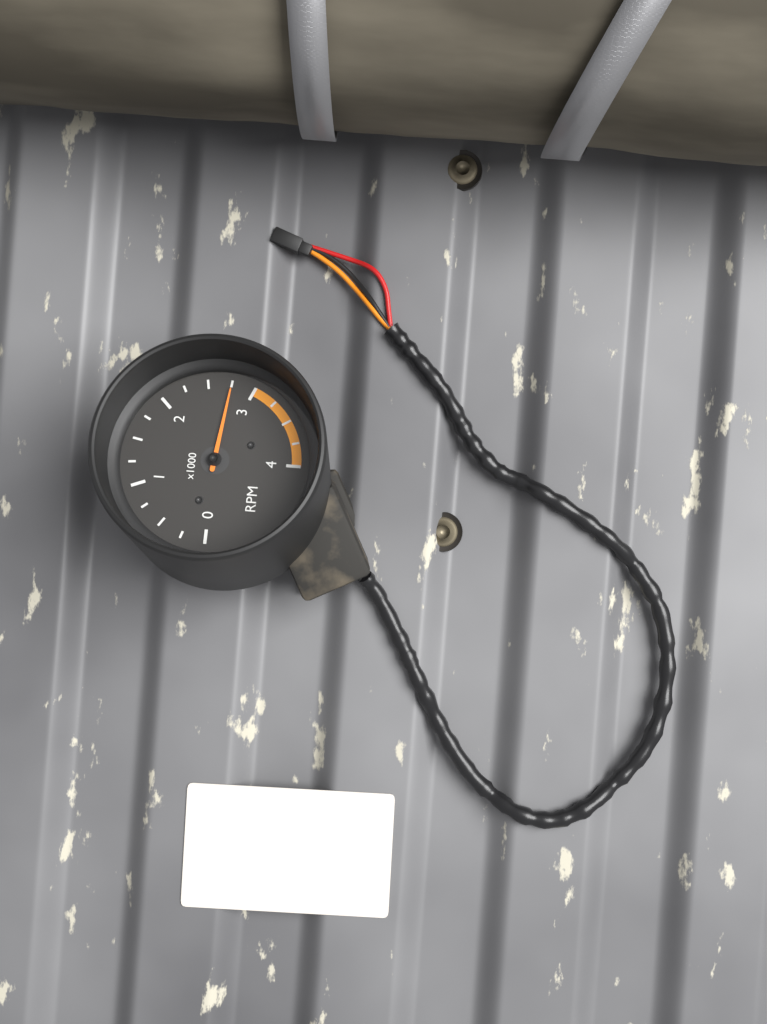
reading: 2.75 x1000 RPM
